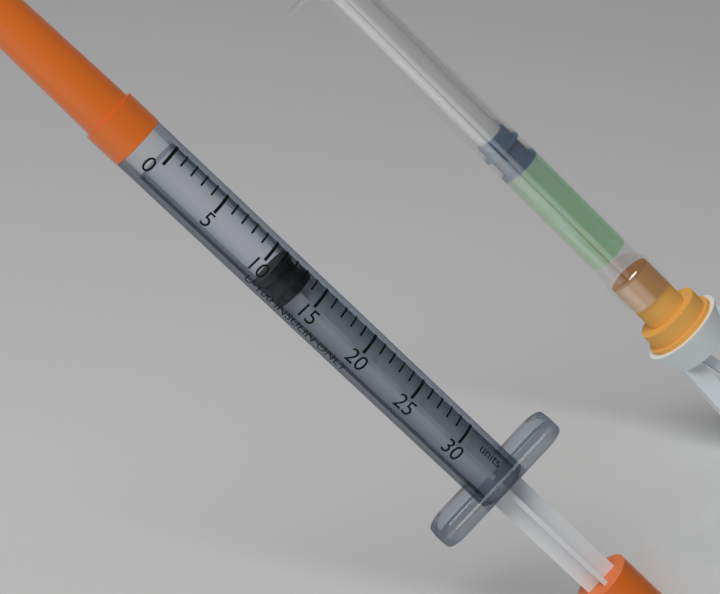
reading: 11 units
